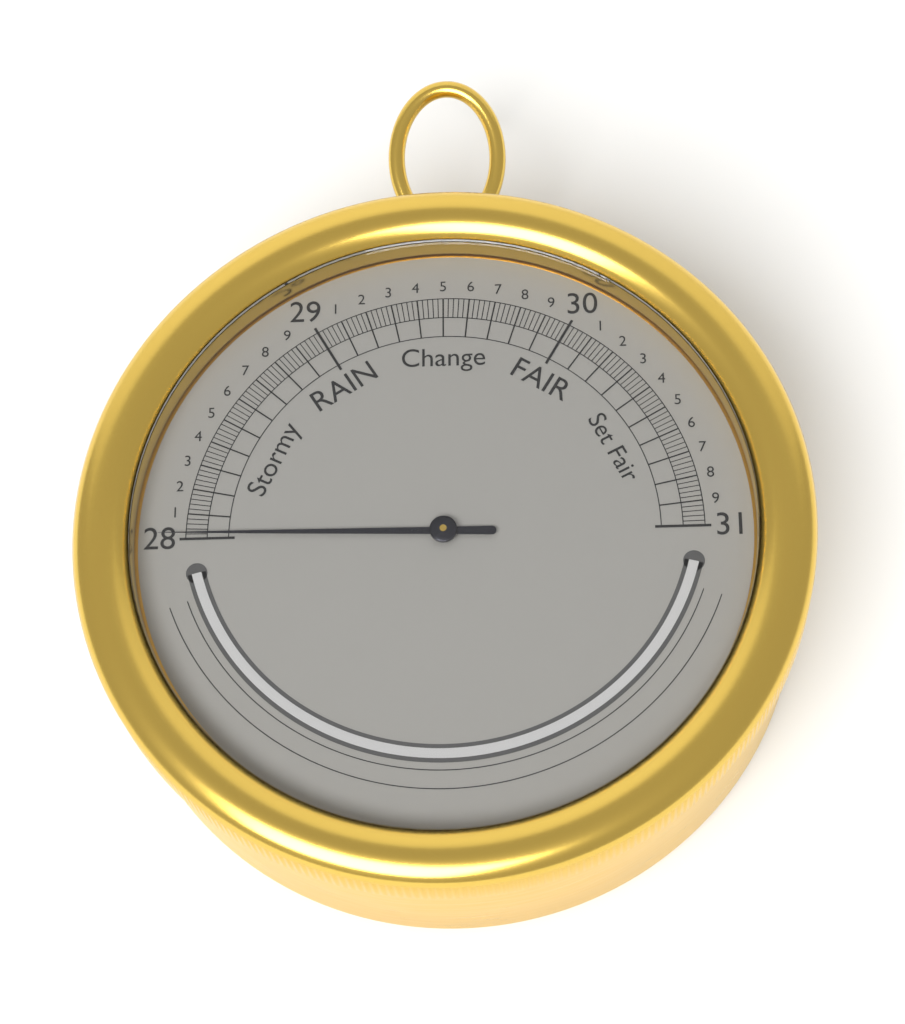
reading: 28.02 inHg
